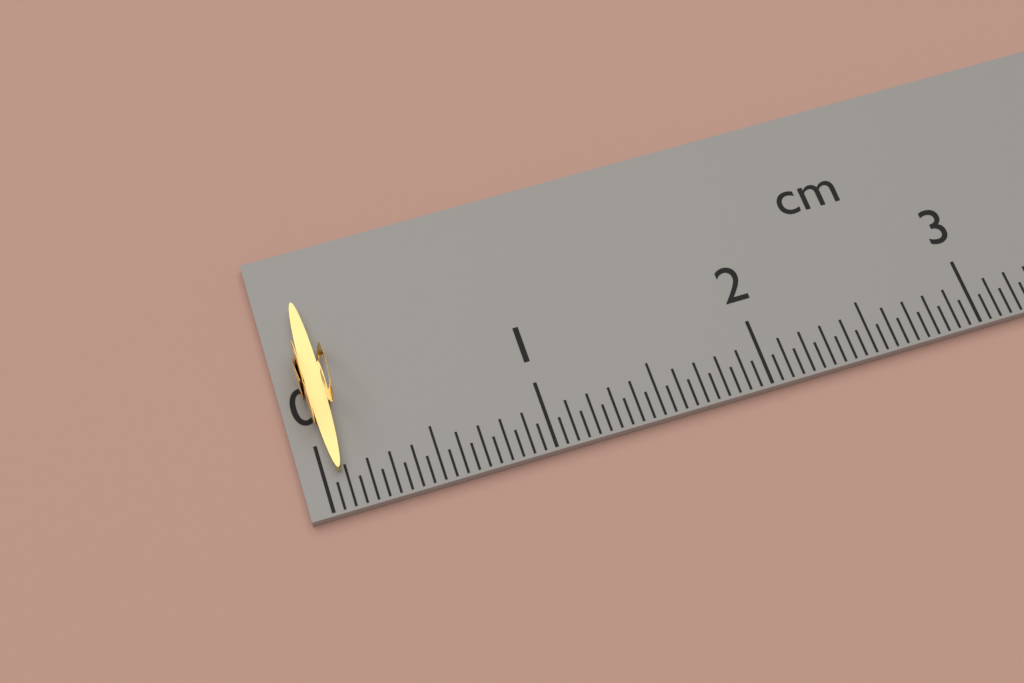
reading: 0.15 cm
